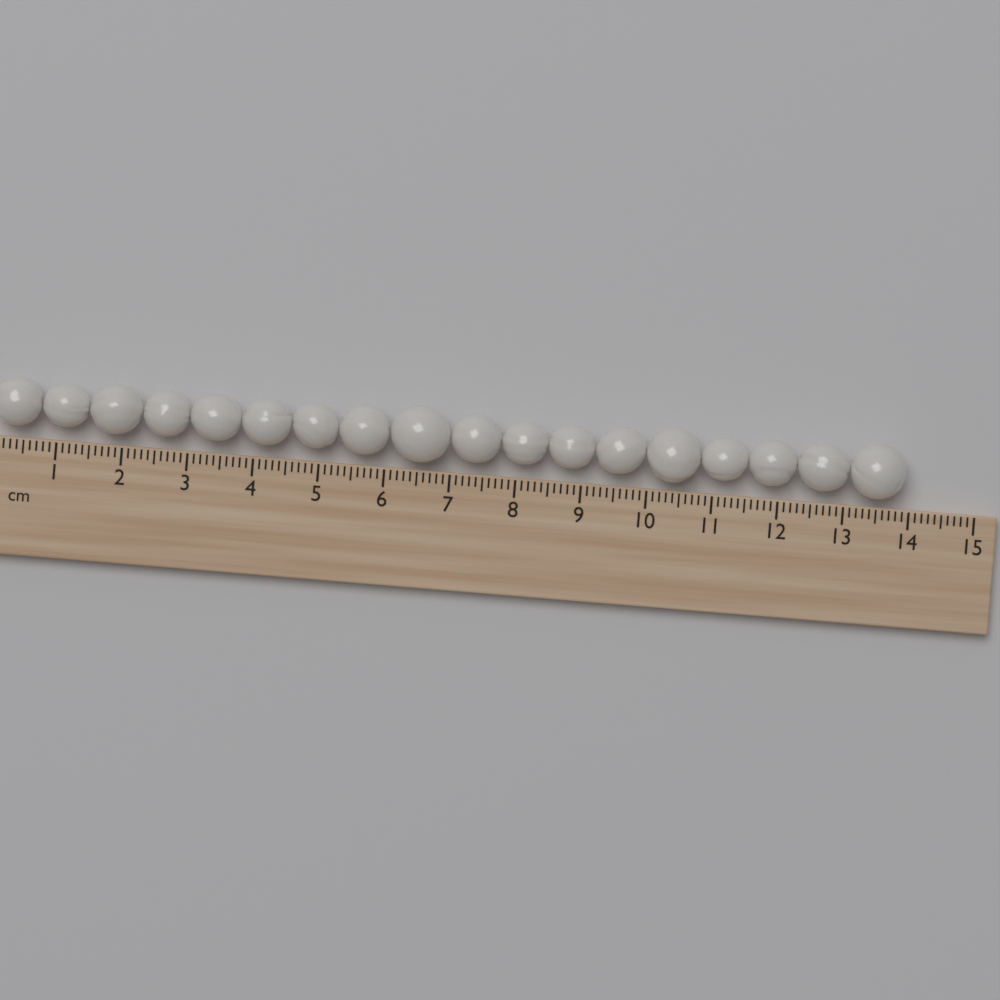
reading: 13.9 cm
